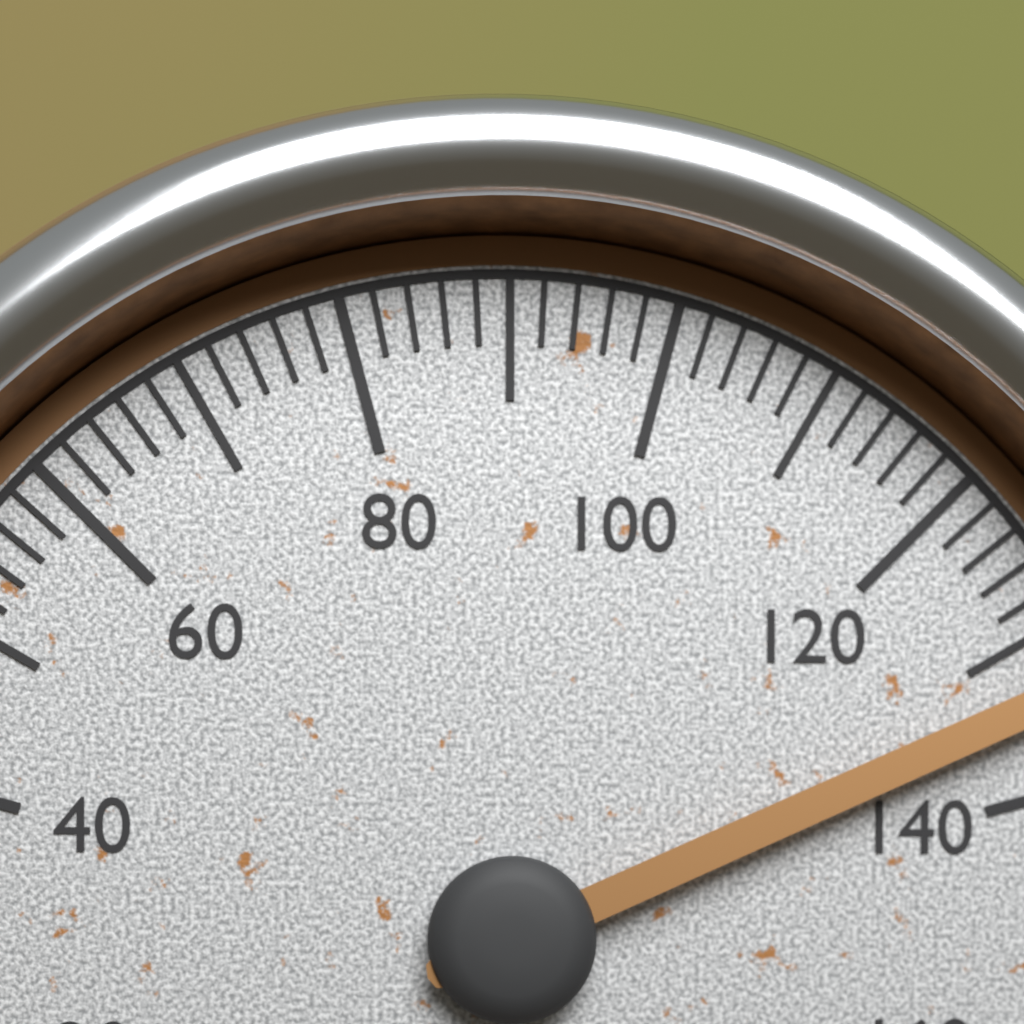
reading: 134 (no unit)
